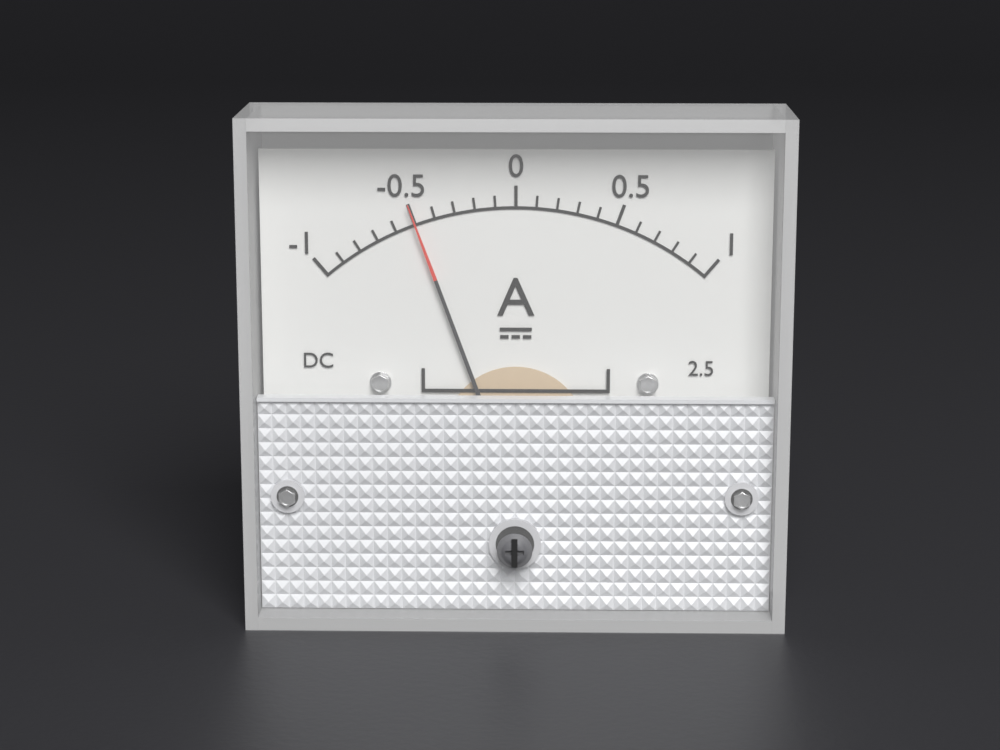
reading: -0.5 A
